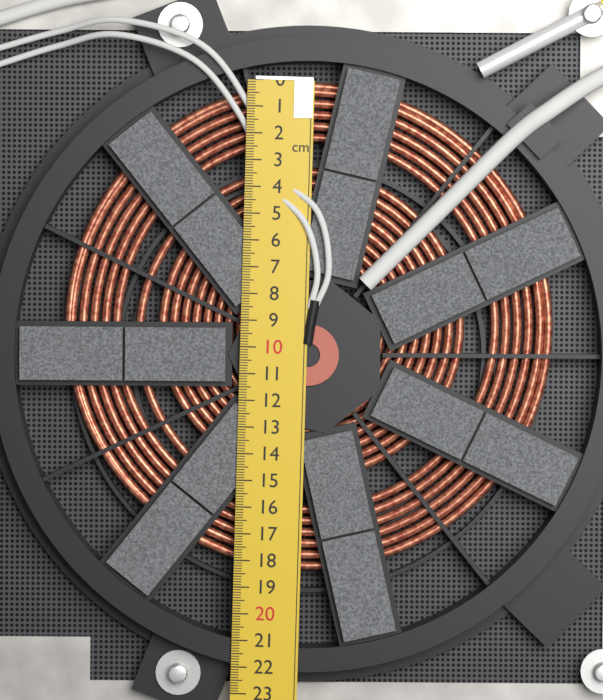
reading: 18.4 cm
